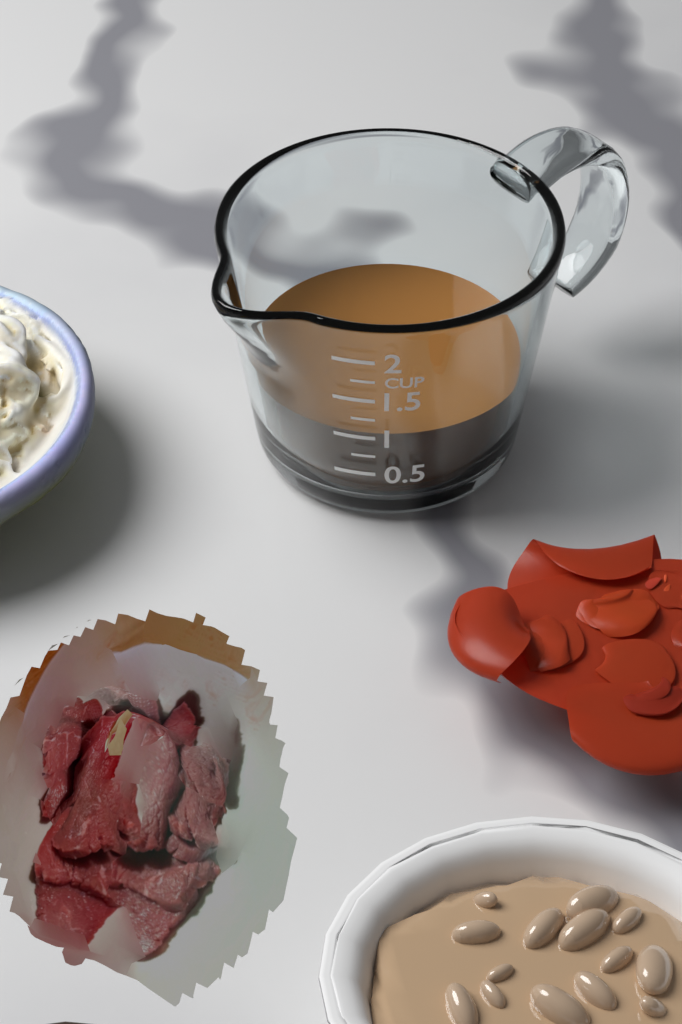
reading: 1.00 cup
